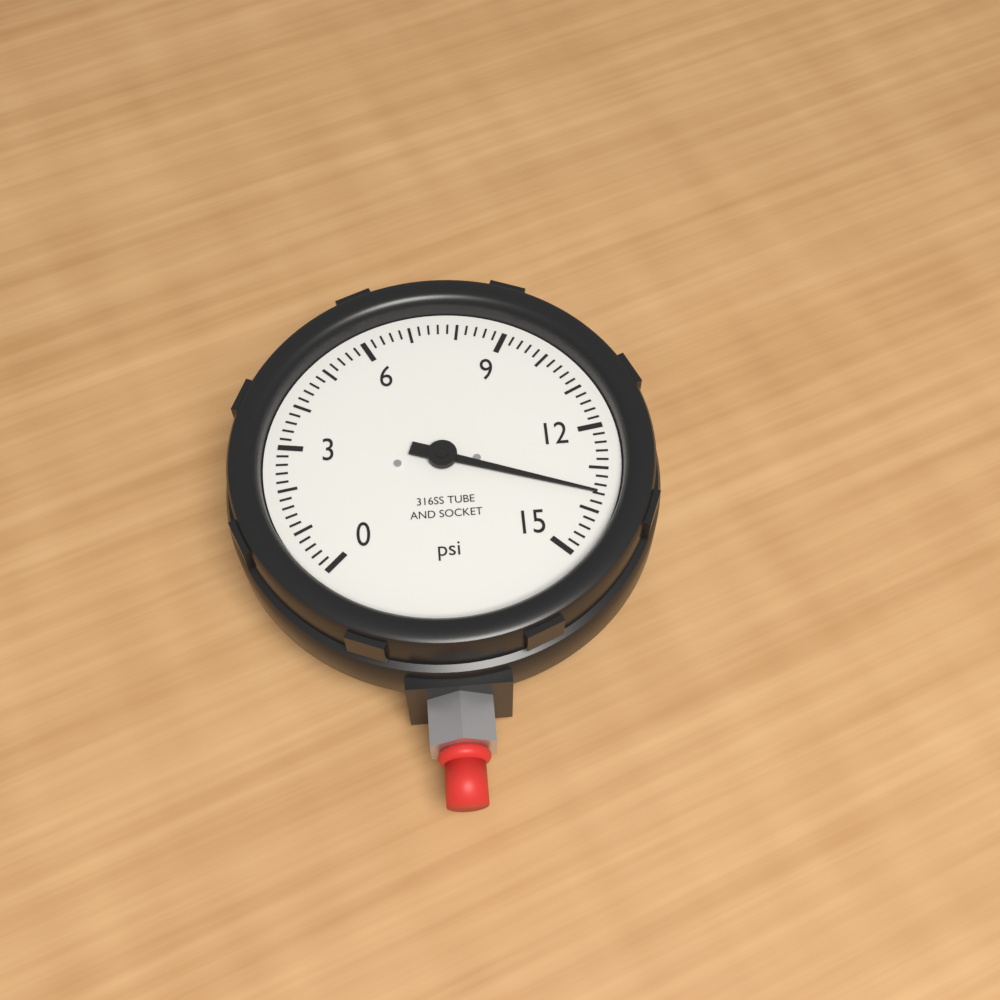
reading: 13.6 psi
